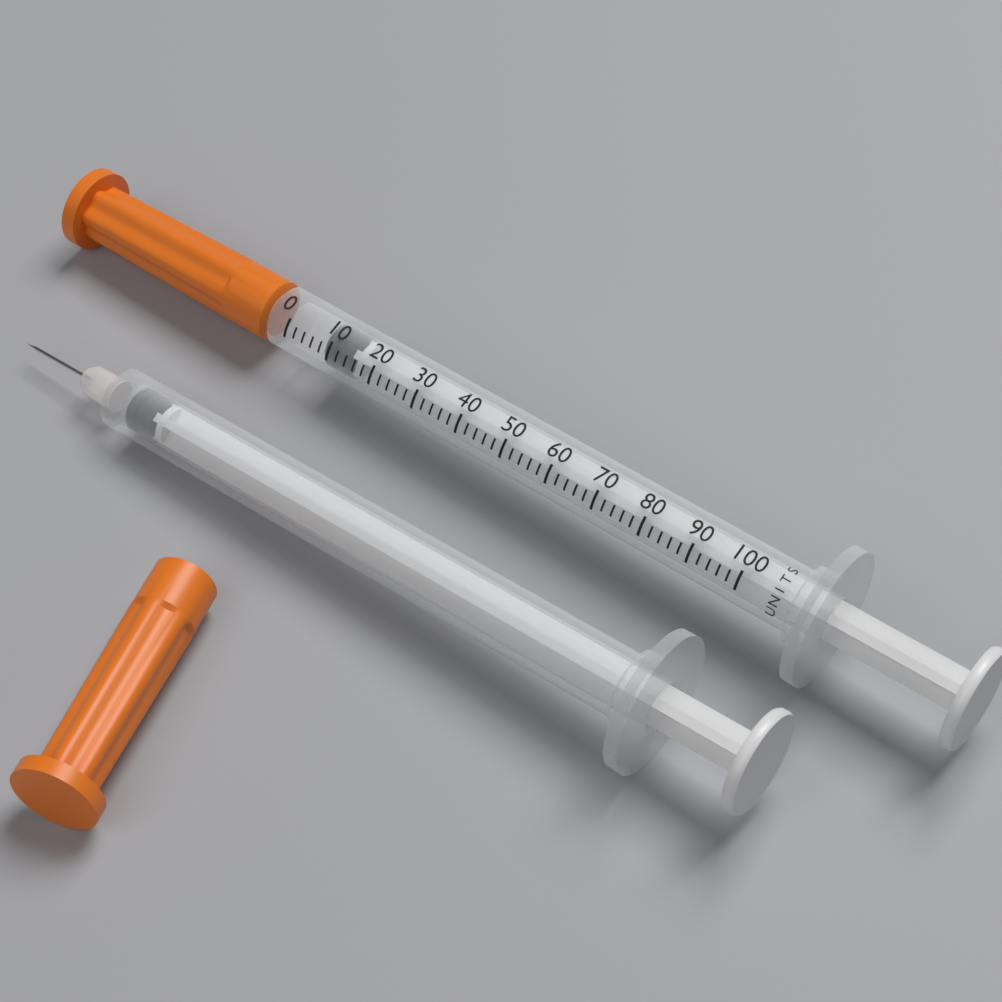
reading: 8 units
